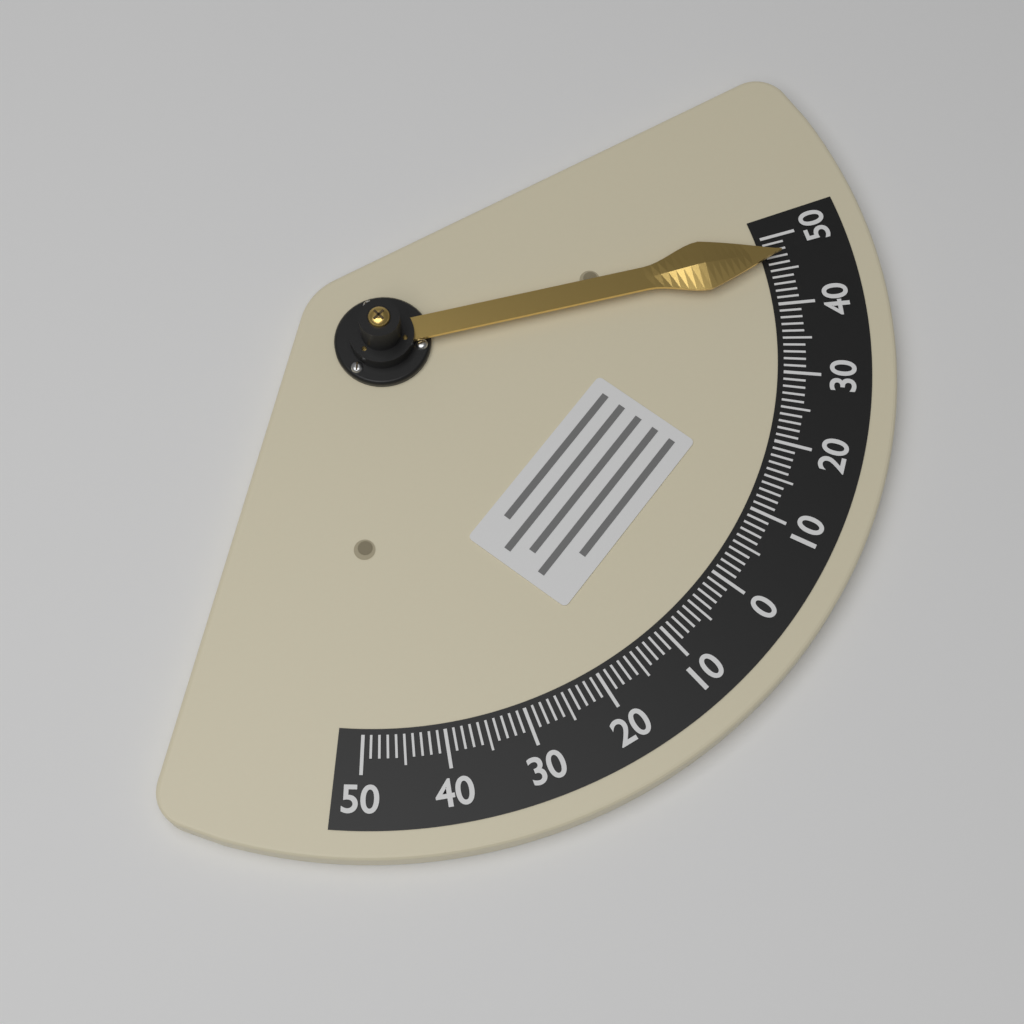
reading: 47 (no unit)
